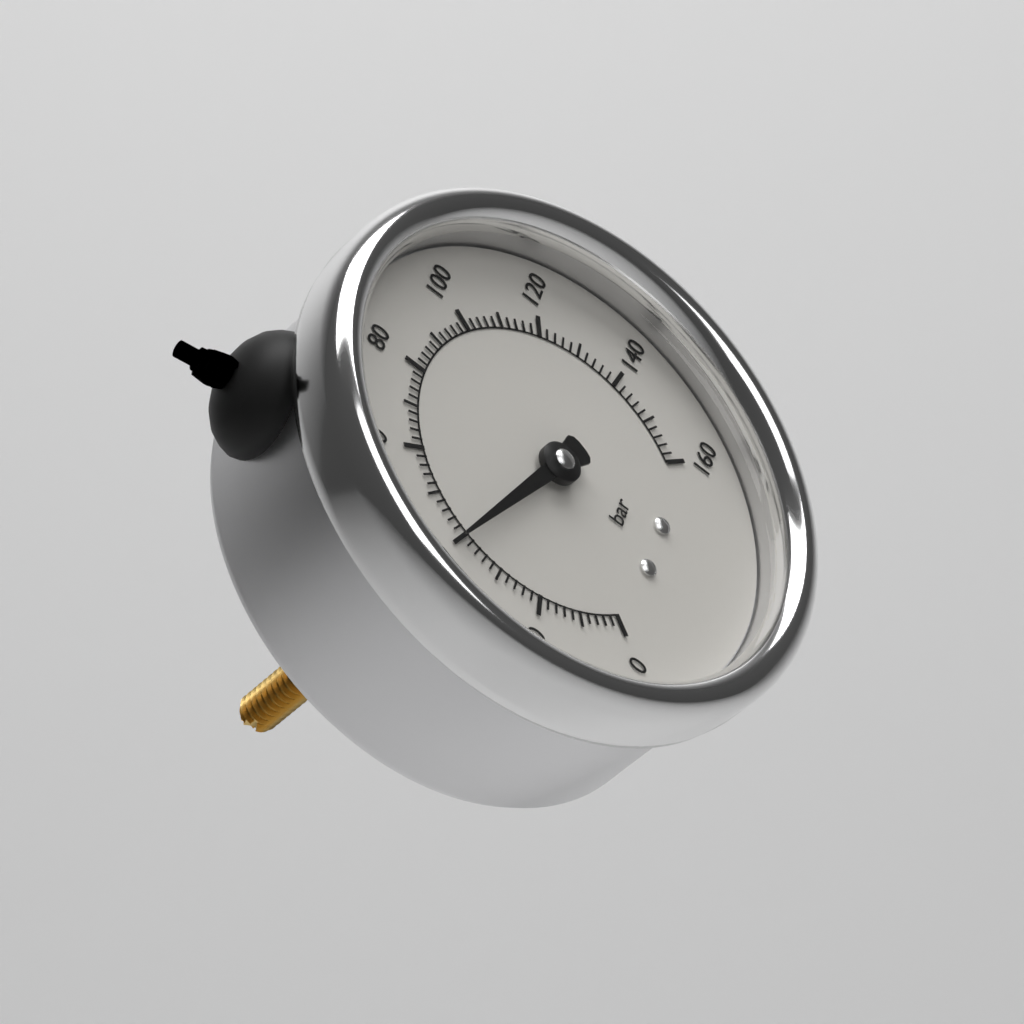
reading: 40 bar
